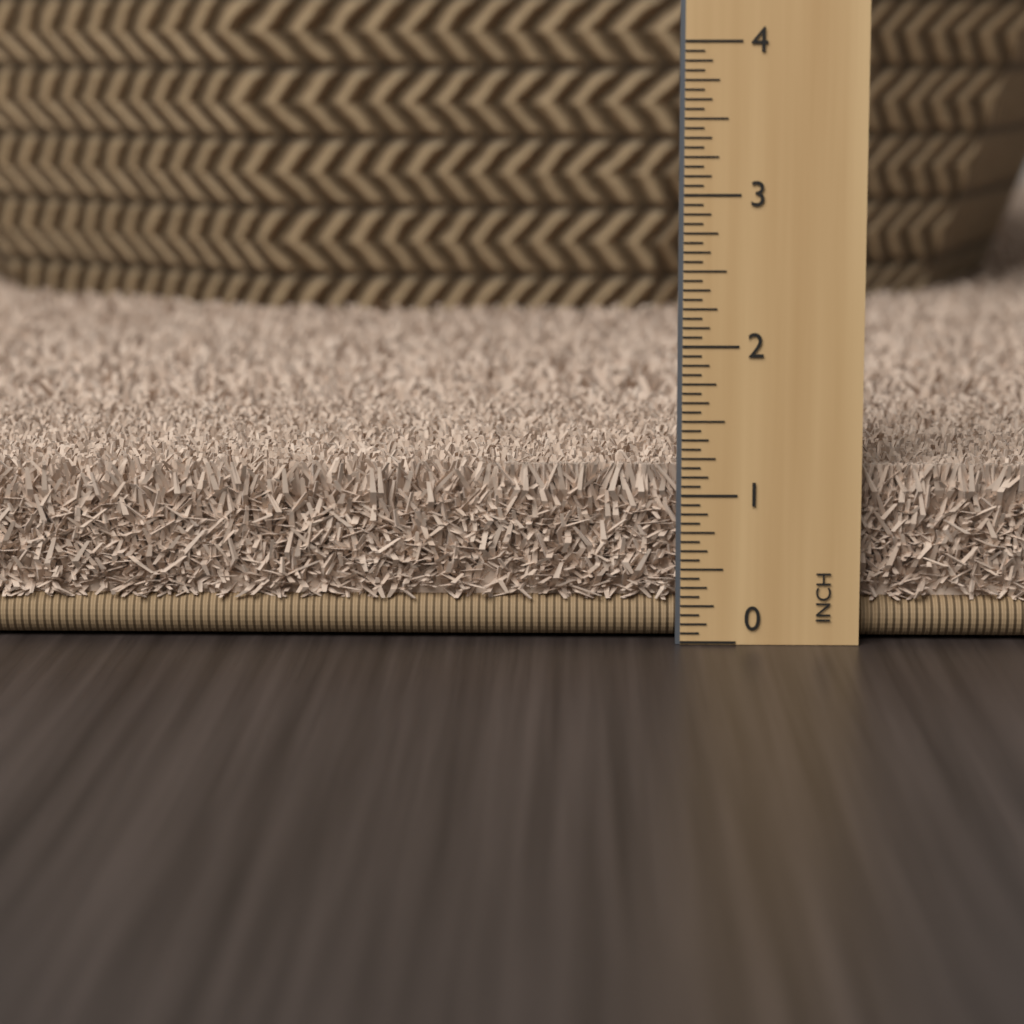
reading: 1.1875 in
